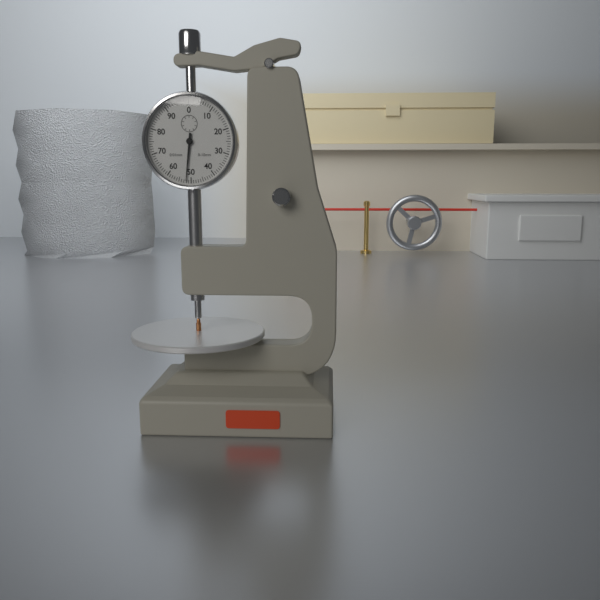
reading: 0.52 mm
